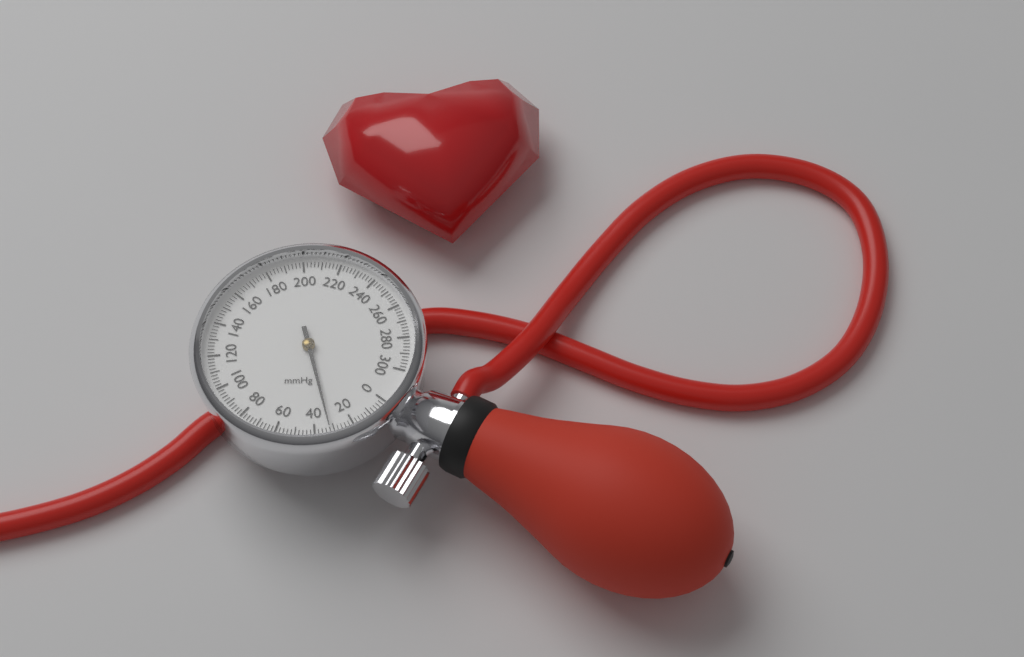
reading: 32 mmHg
